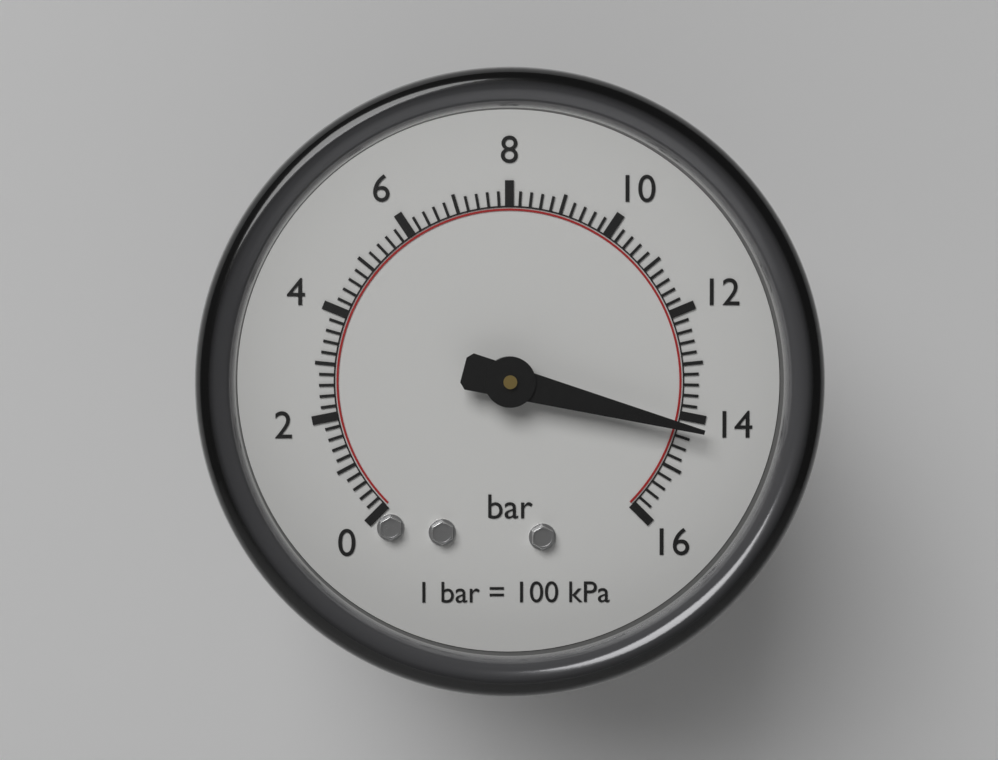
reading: 14.2 bar
